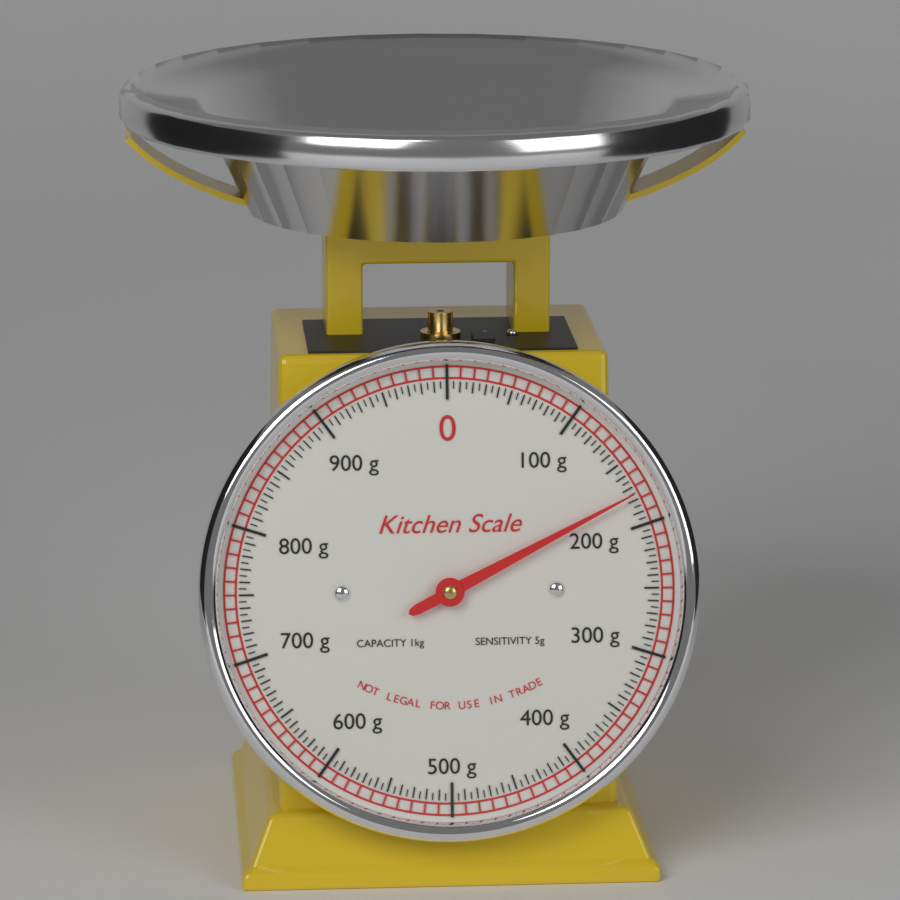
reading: 175 g
